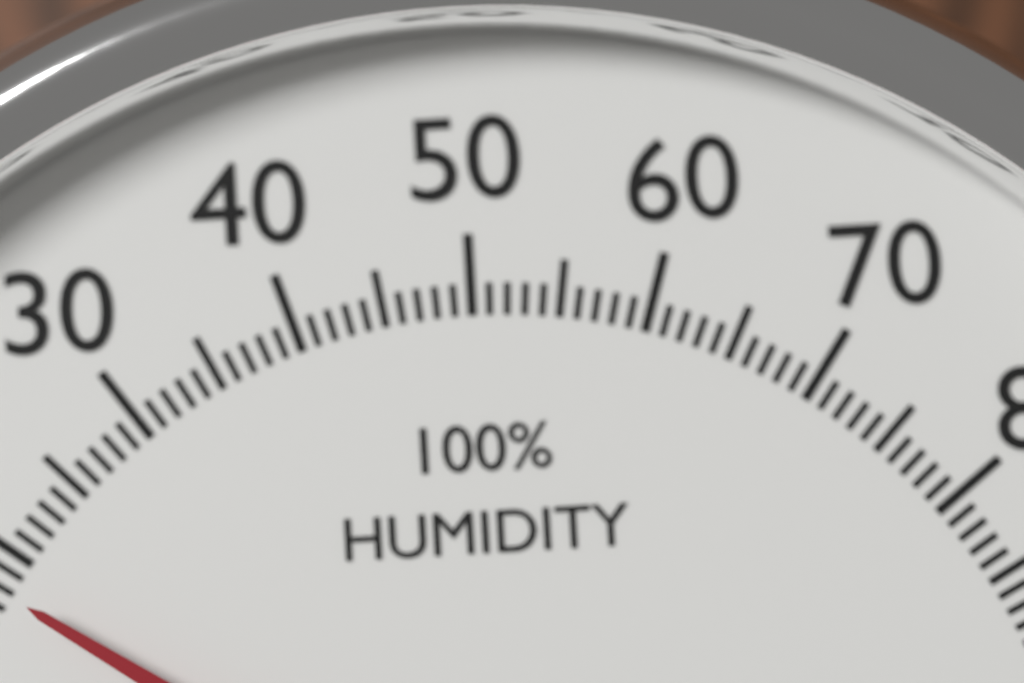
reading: 18 %
